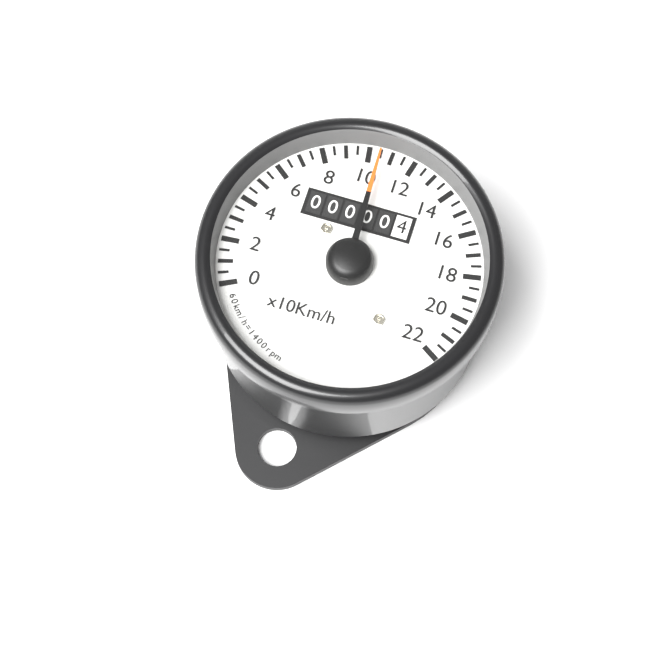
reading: 10.5 x10 km/h
